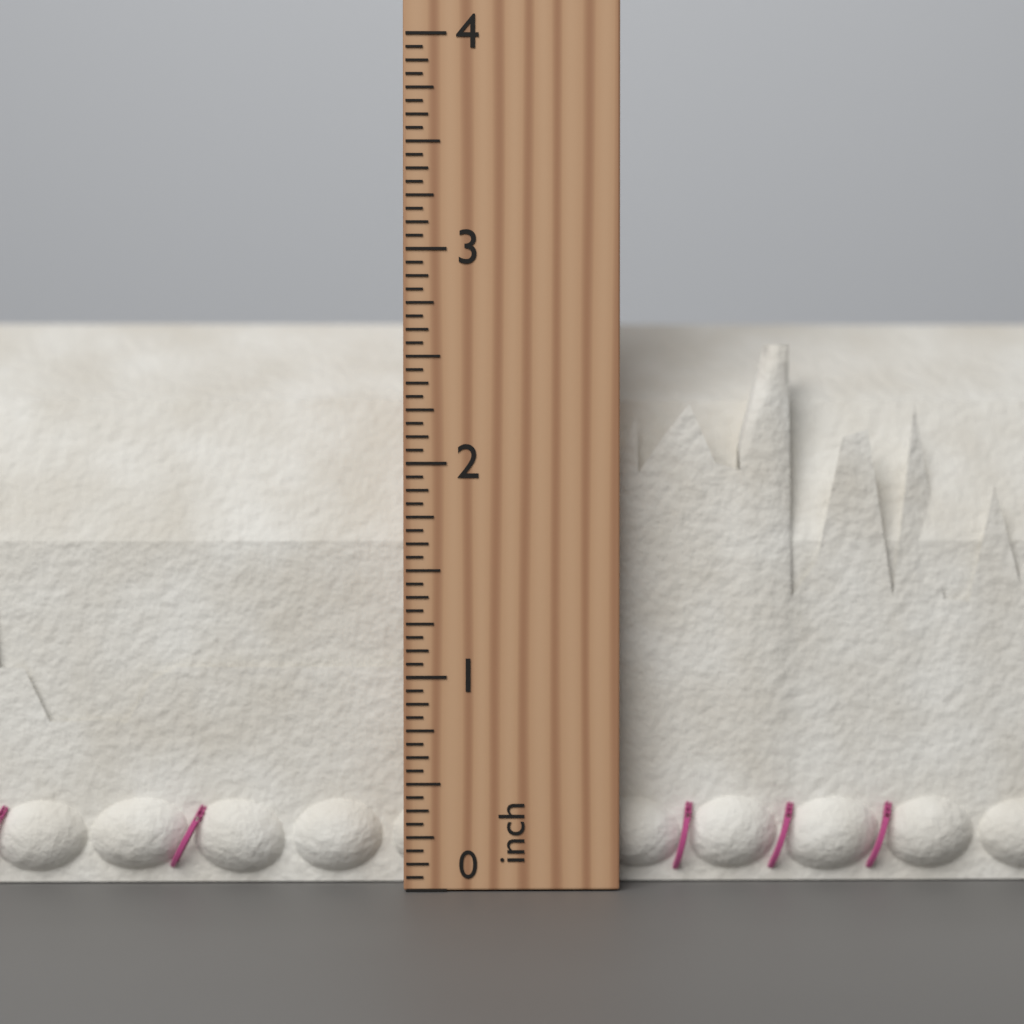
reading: 2.7500 inch
